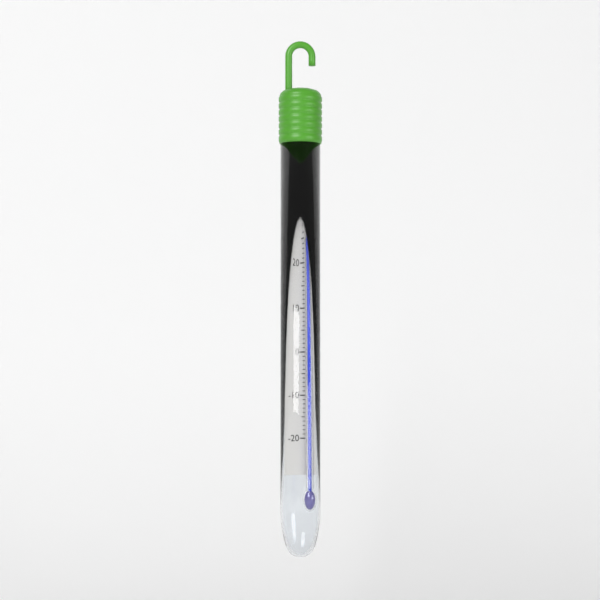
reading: 25 °C
